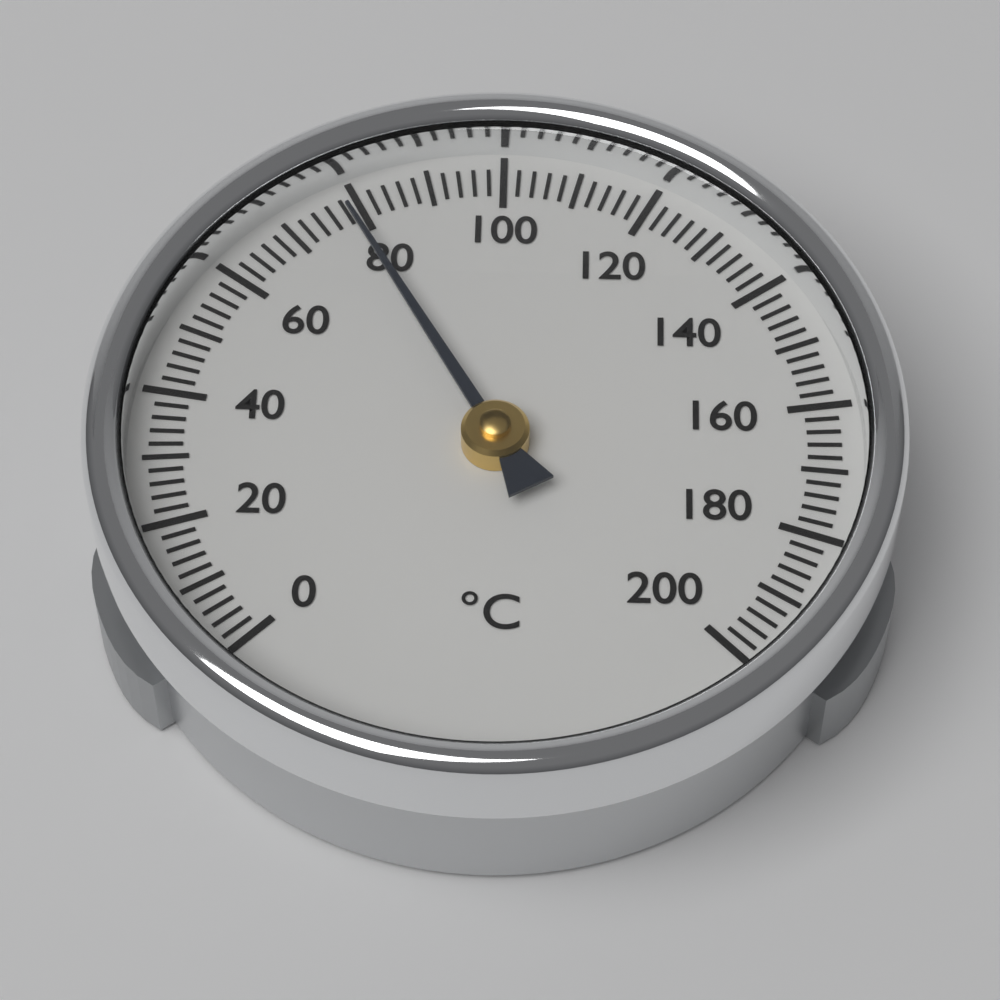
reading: 78 °C
